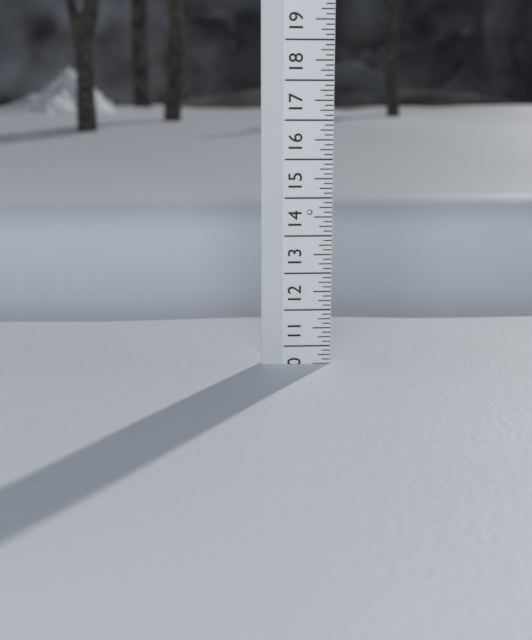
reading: 10.500 (no unit)
